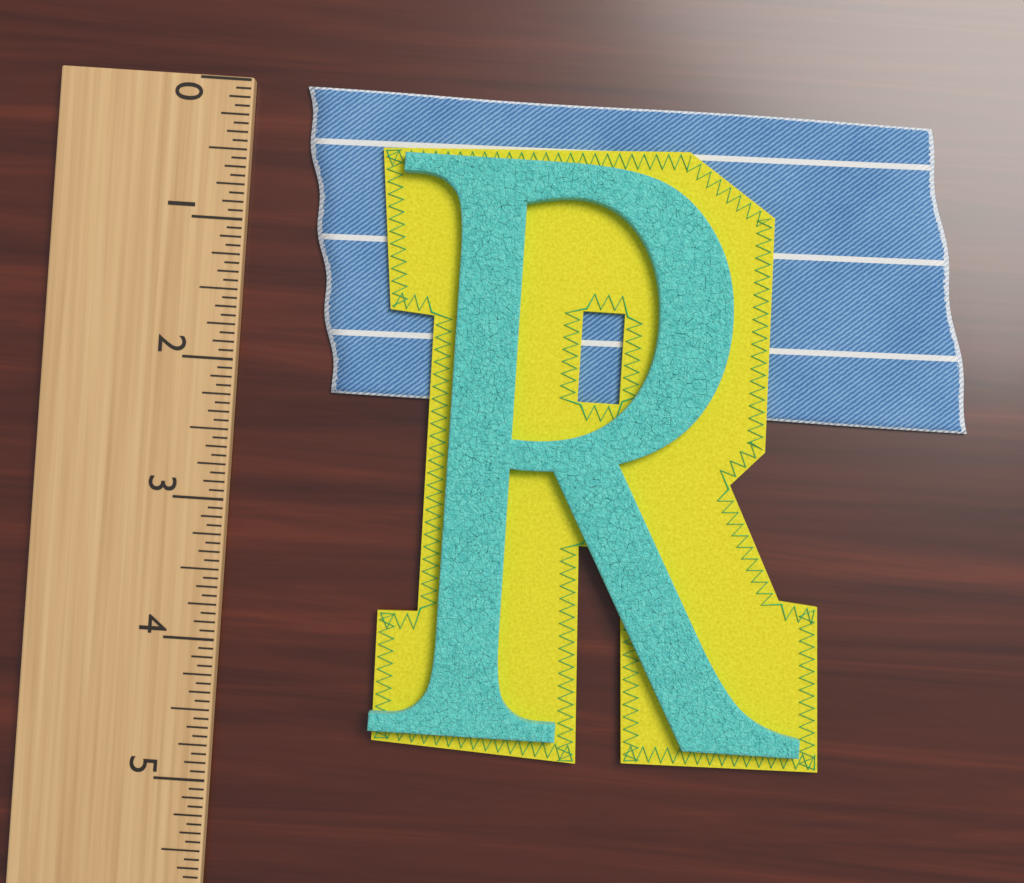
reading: 2.1875 (no unit)
